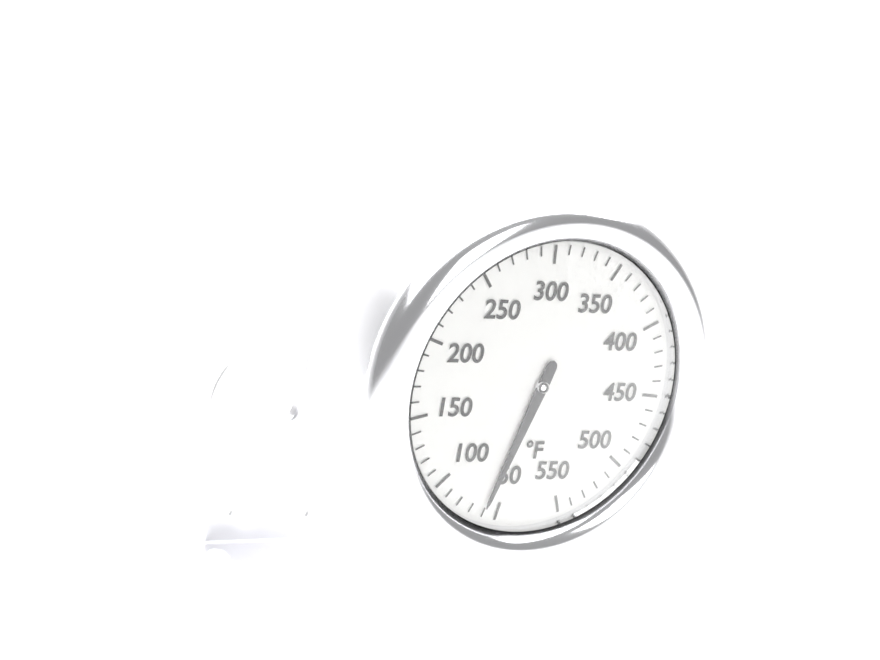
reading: 60 °F
